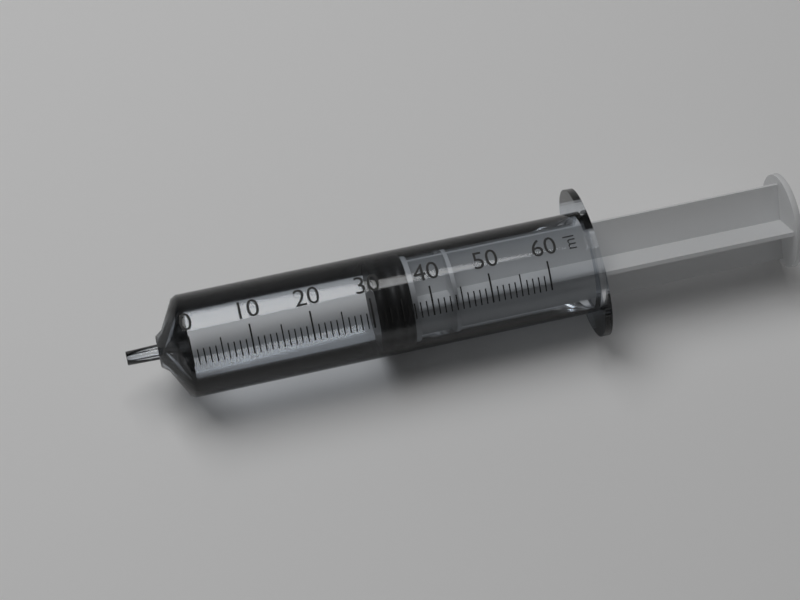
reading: 31 ml
